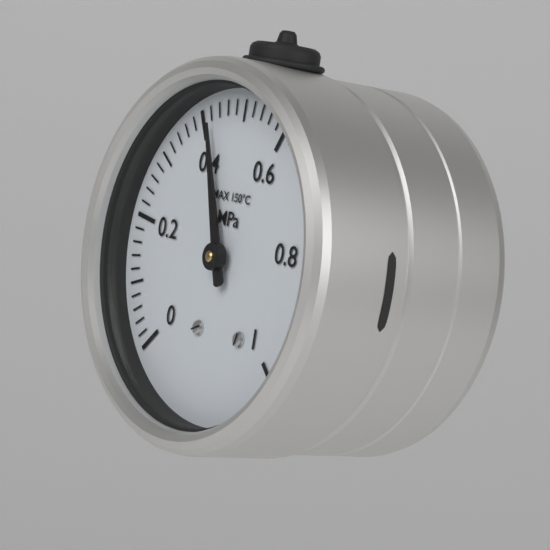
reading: 0.42 MPa
